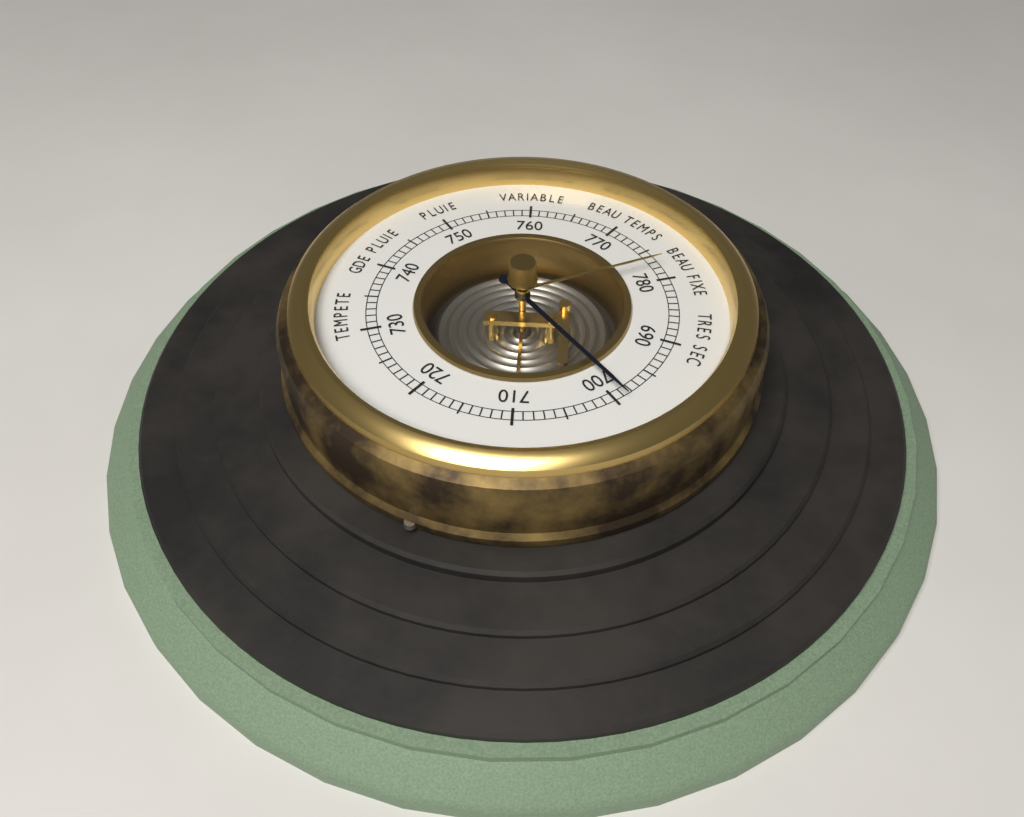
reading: 699 (no unit)
